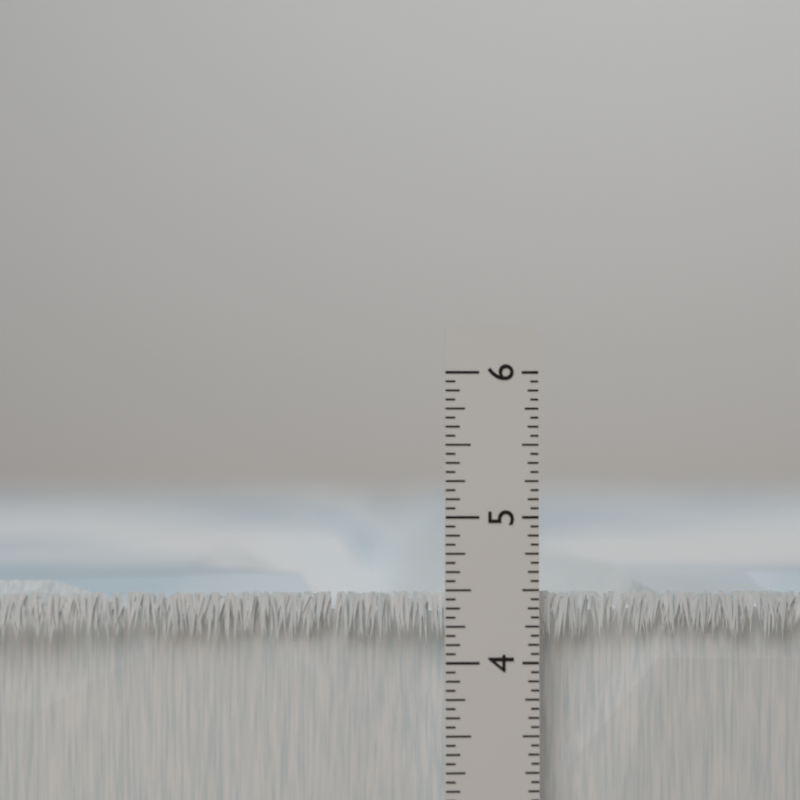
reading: 4.5000 in
